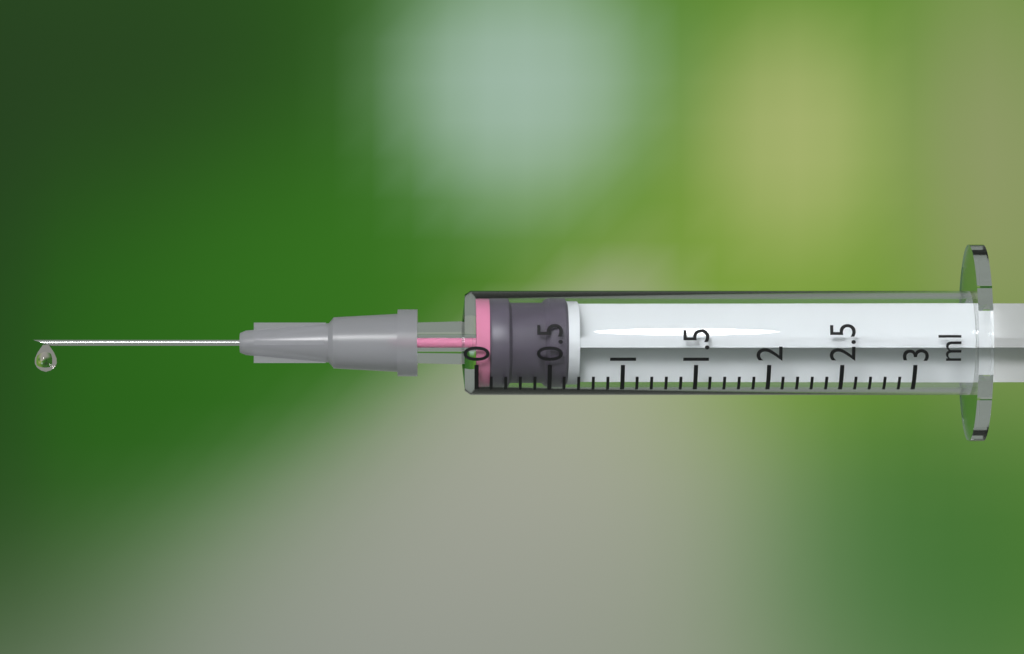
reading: 0.1 ml
